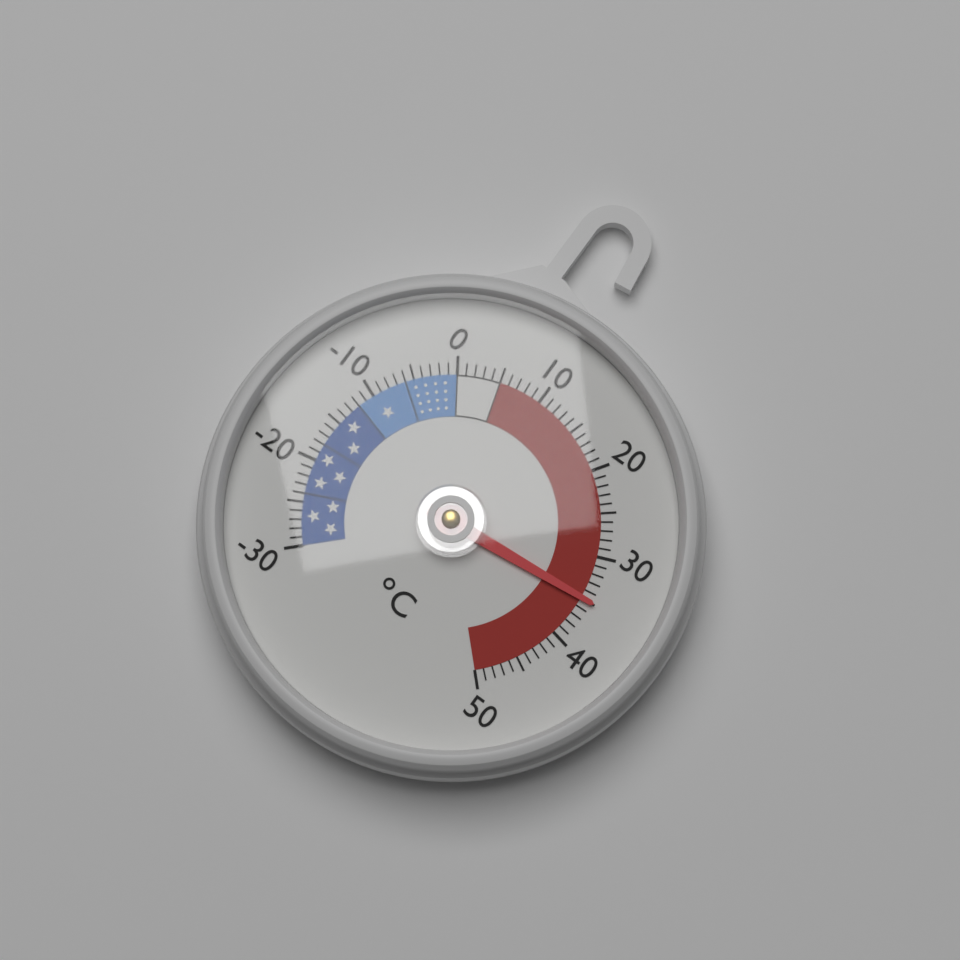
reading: 35 °C
